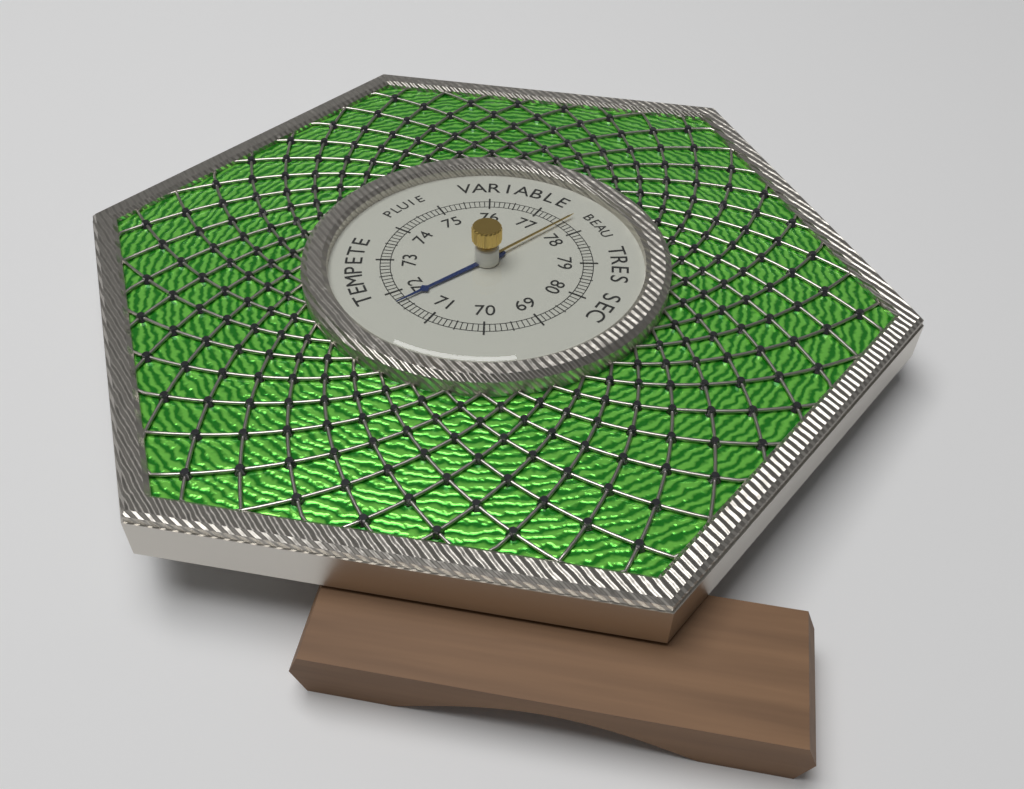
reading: 71.7 (no unit)
